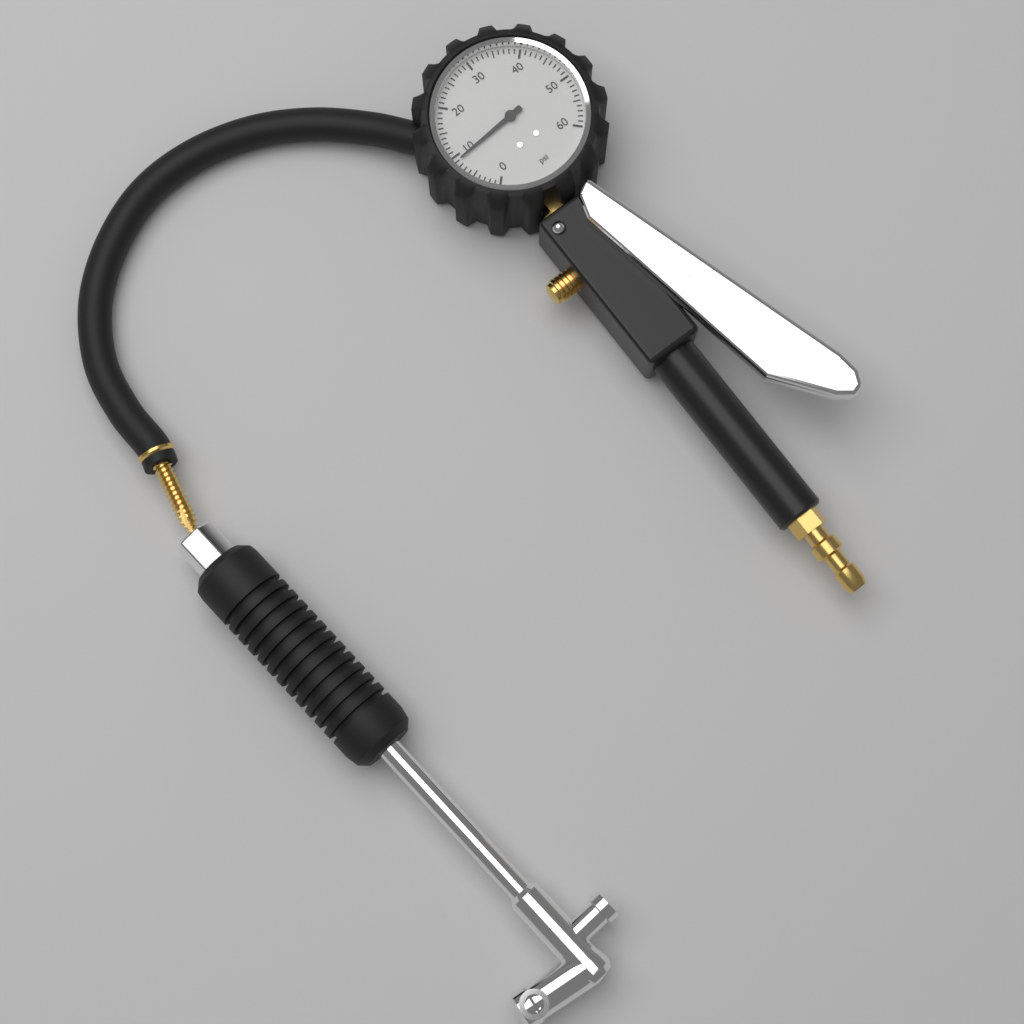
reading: 9 psi
